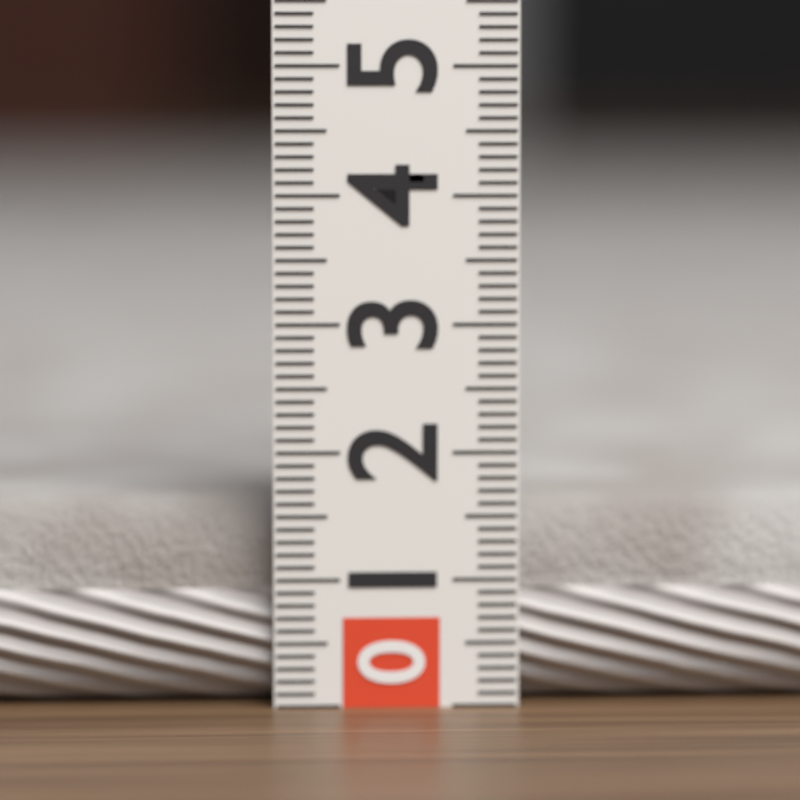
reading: 1.6 (no unit)
